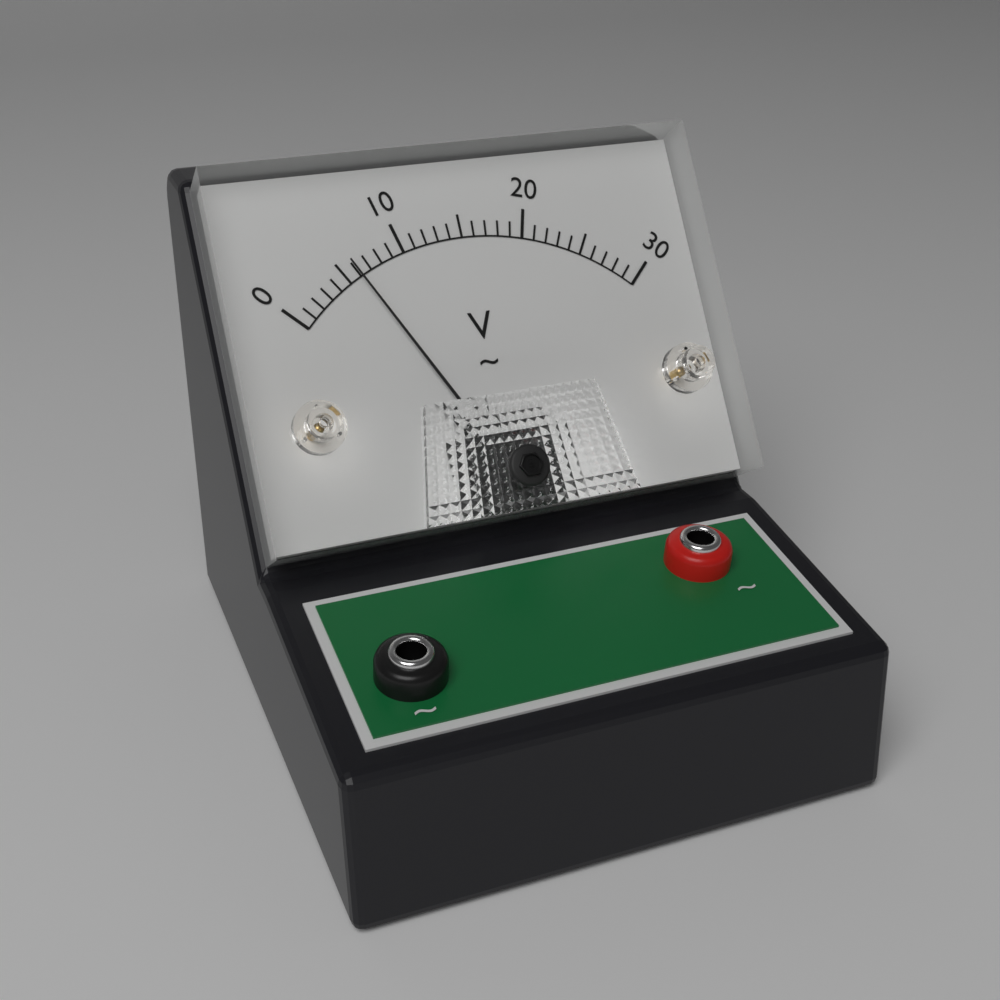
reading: 6 V
